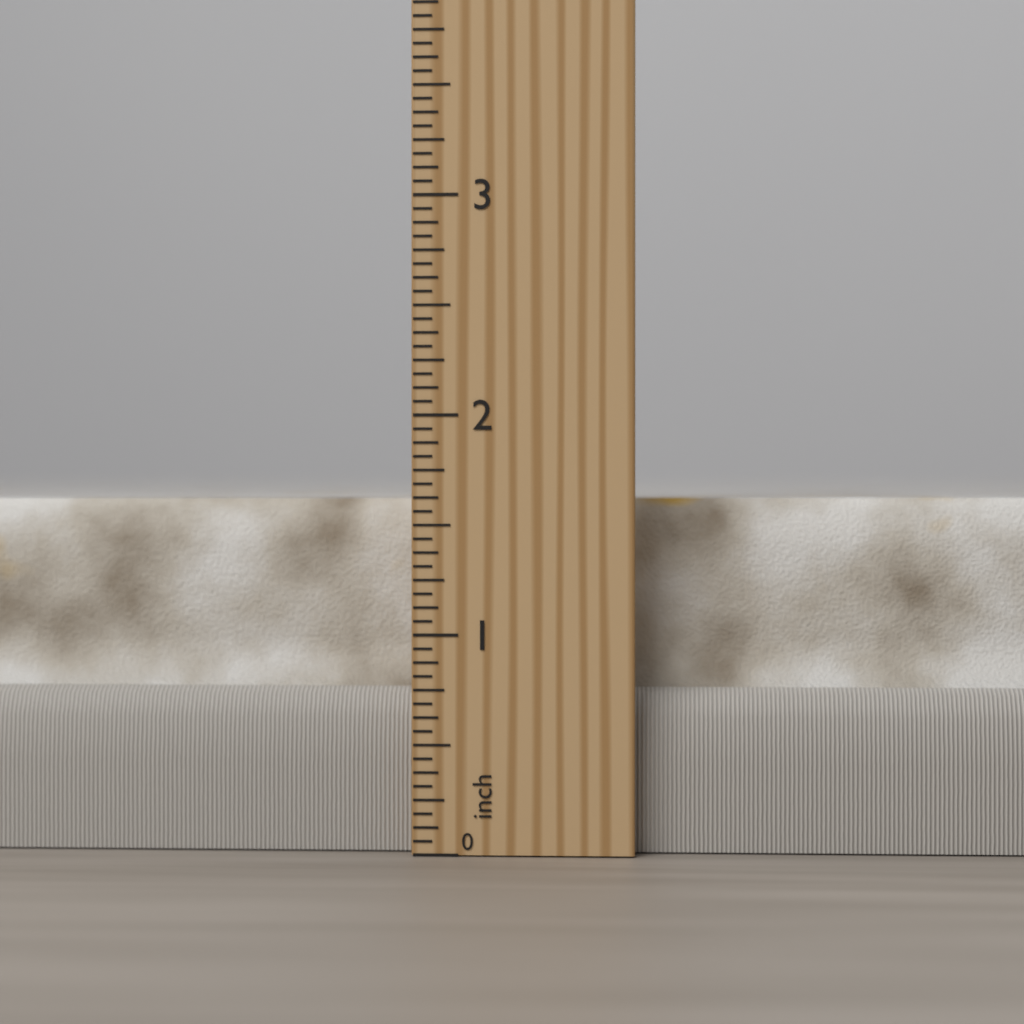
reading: 1.6250 inch
